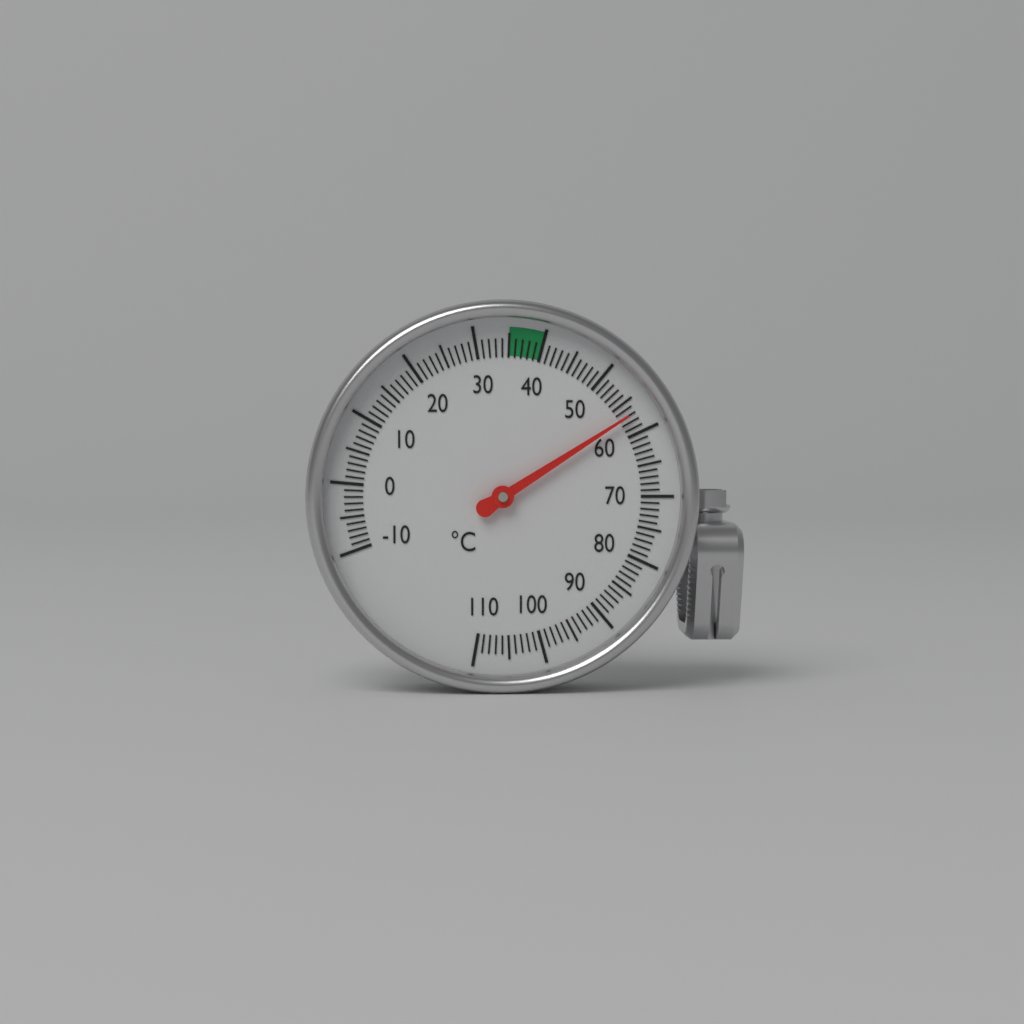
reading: 57 °C
